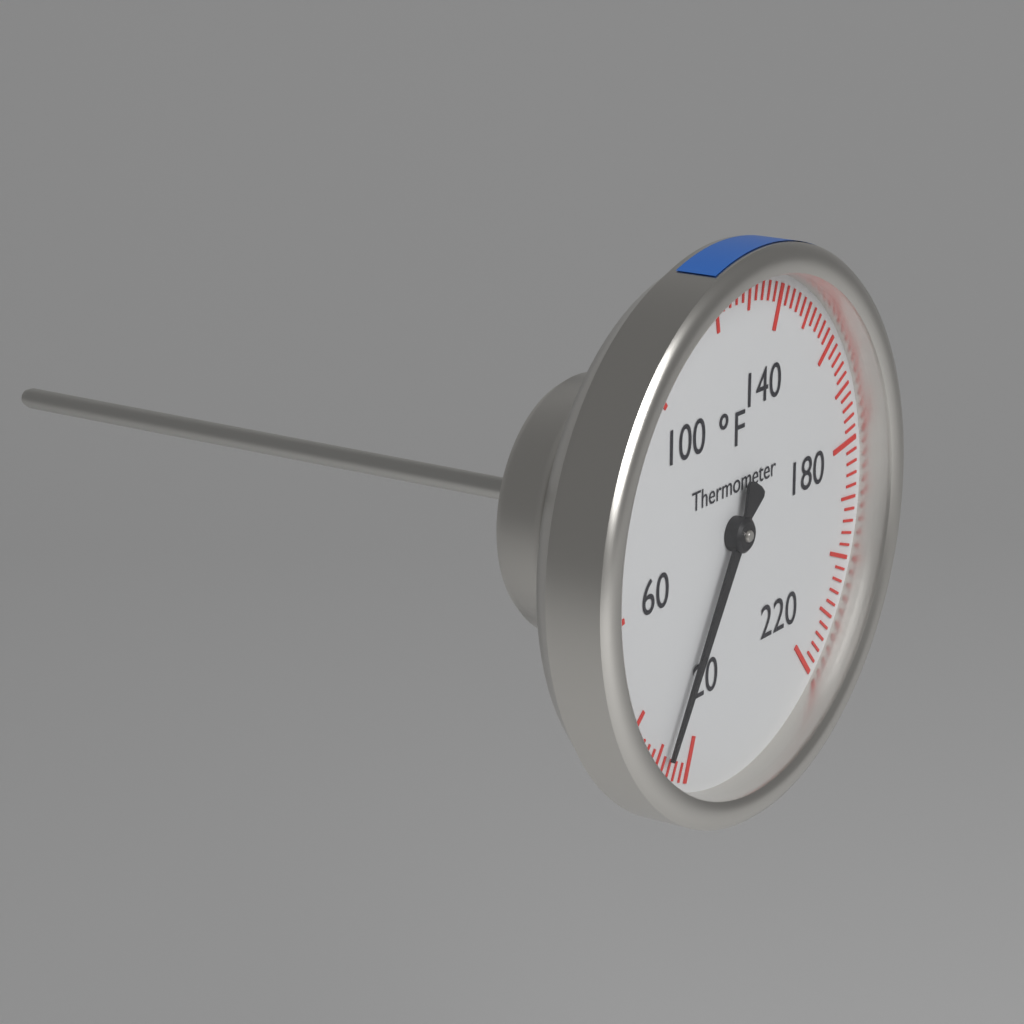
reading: 28 °F
